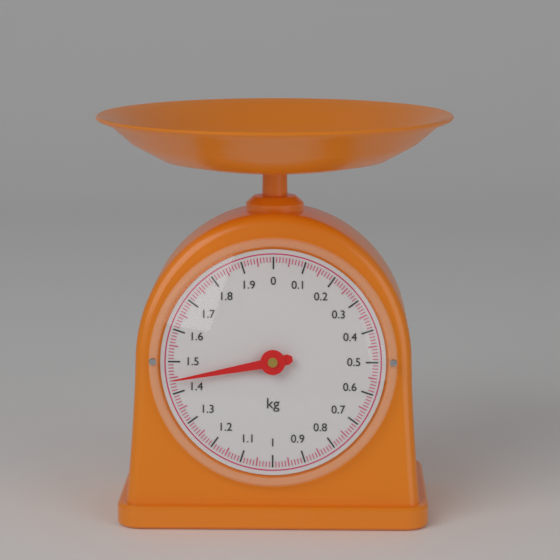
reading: 1.44 kg
